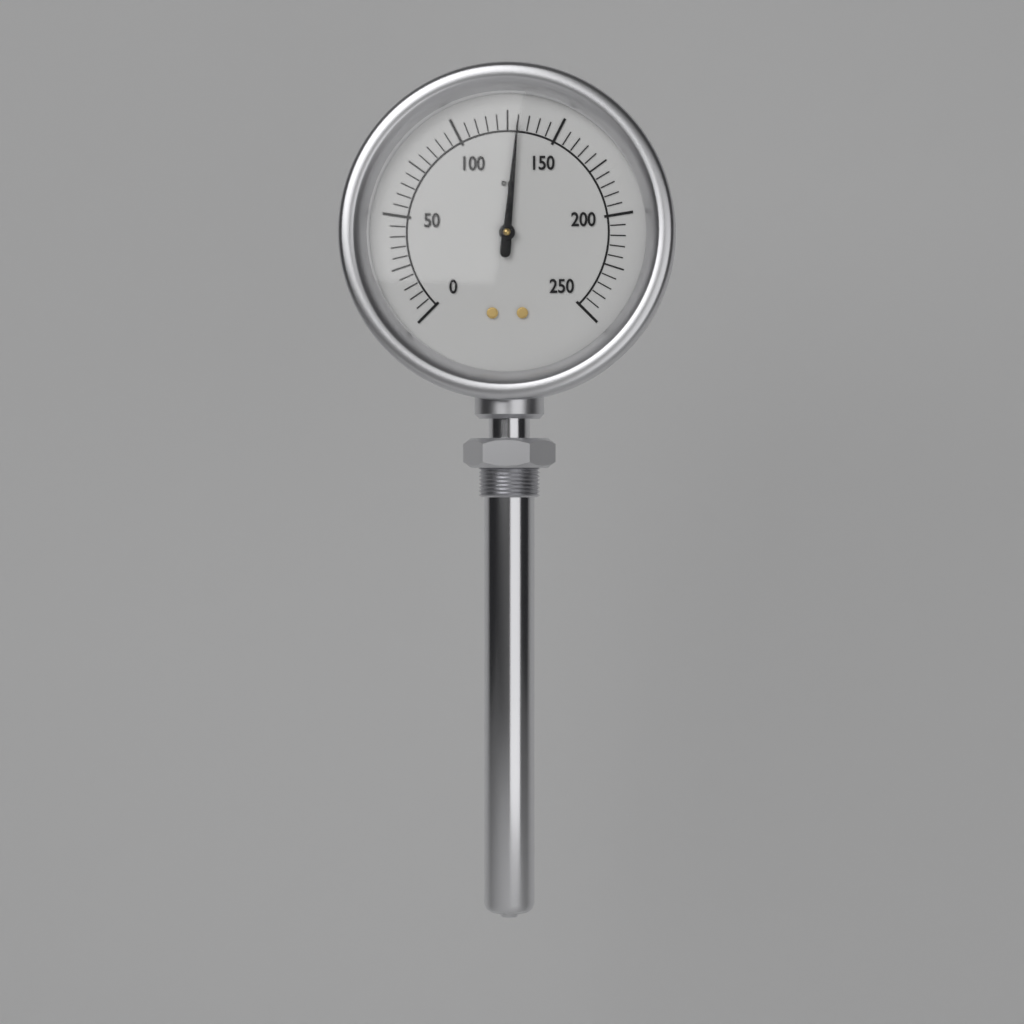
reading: 130 °F
